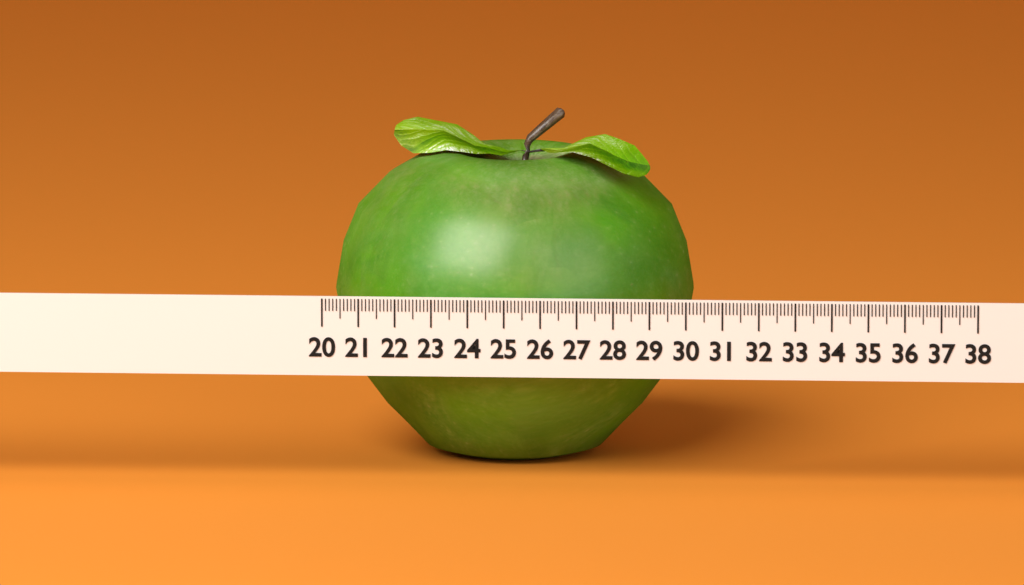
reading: 30.0 (no unit)
